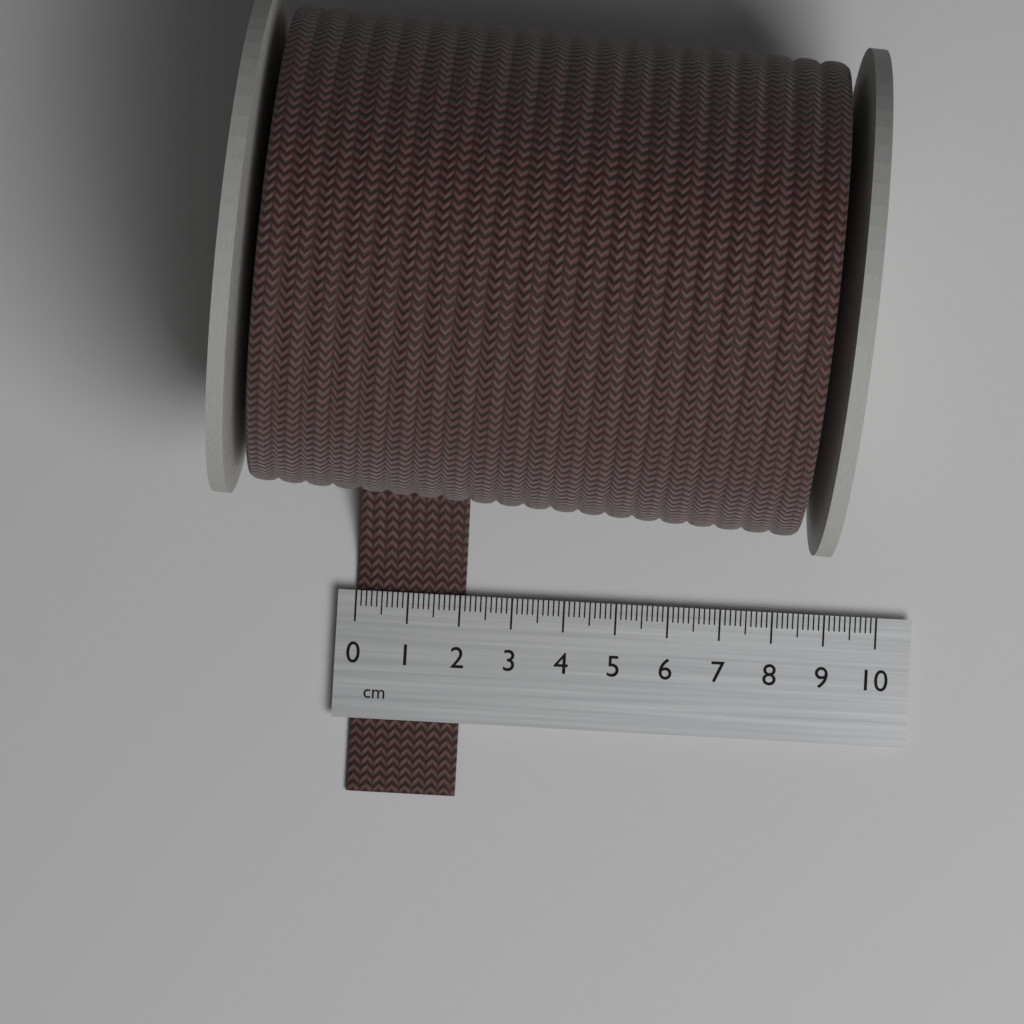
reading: 2.1 cm
